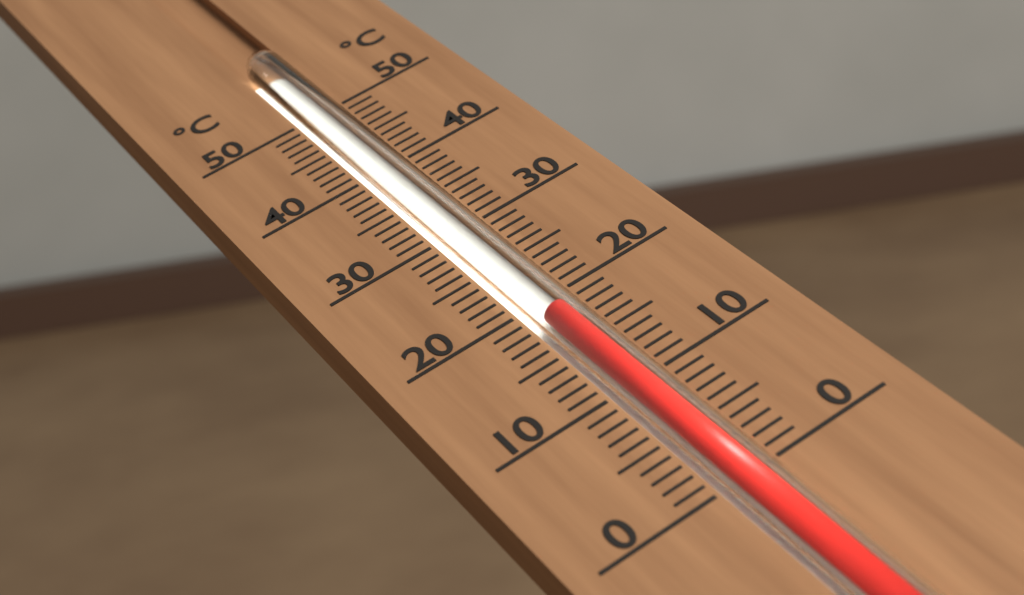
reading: 18 °C
